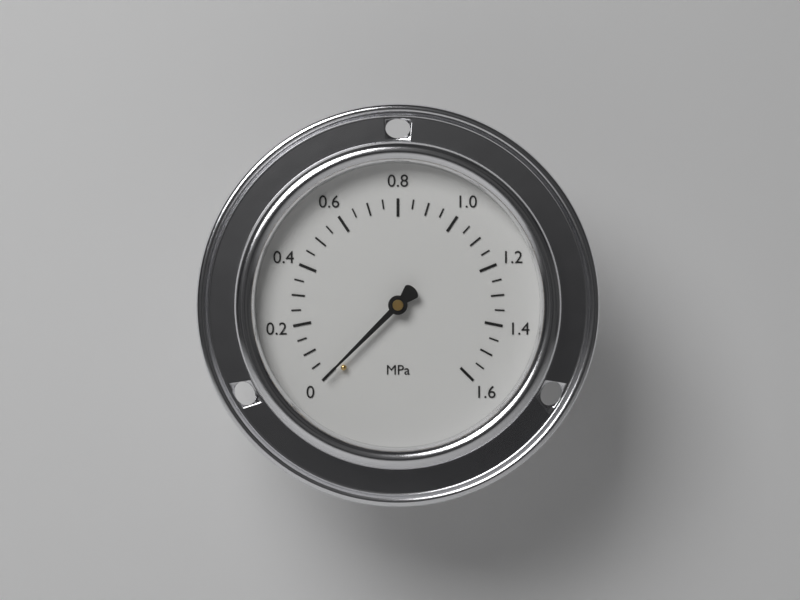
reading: 0.00 MPa
